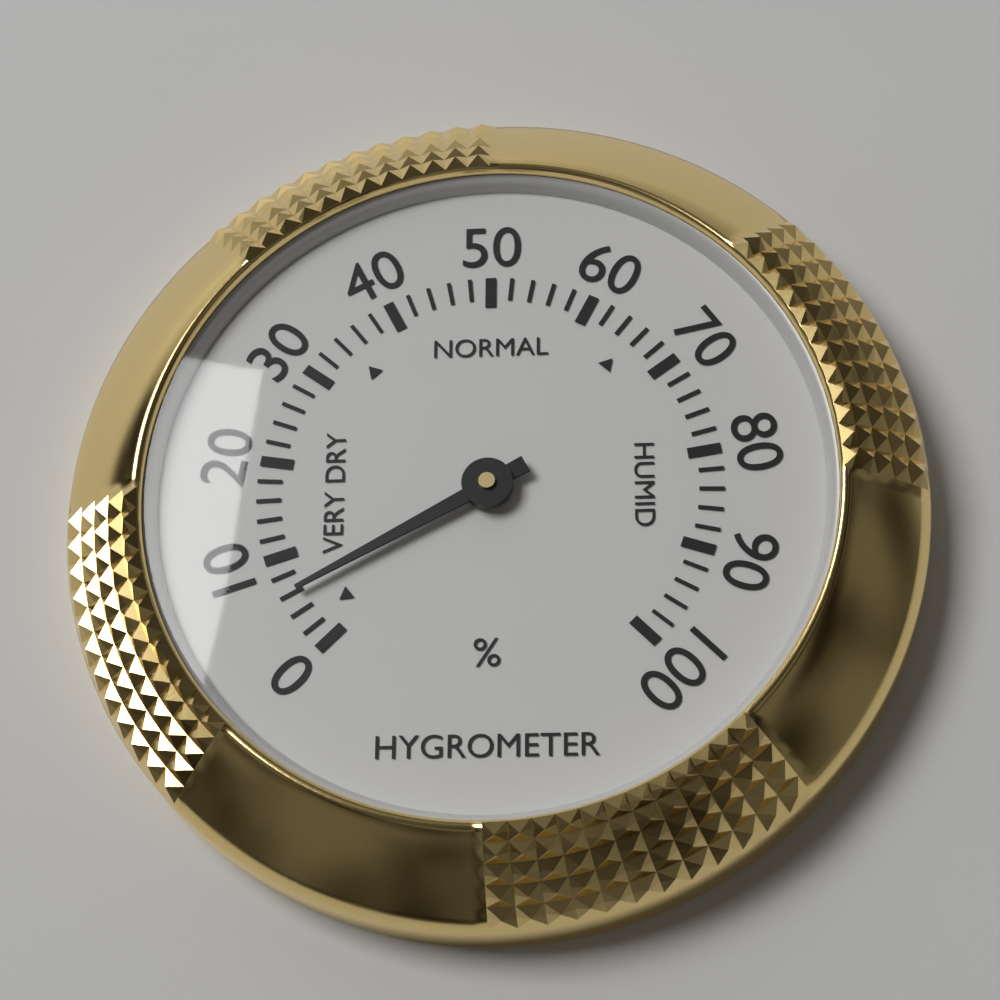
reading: 6 %
